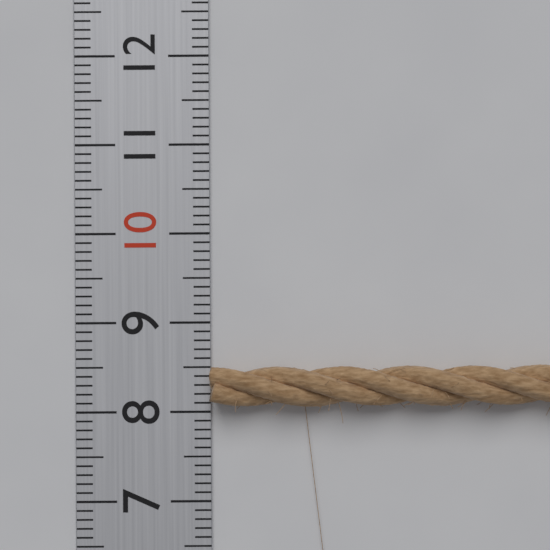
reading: 8.5 (no unit)
